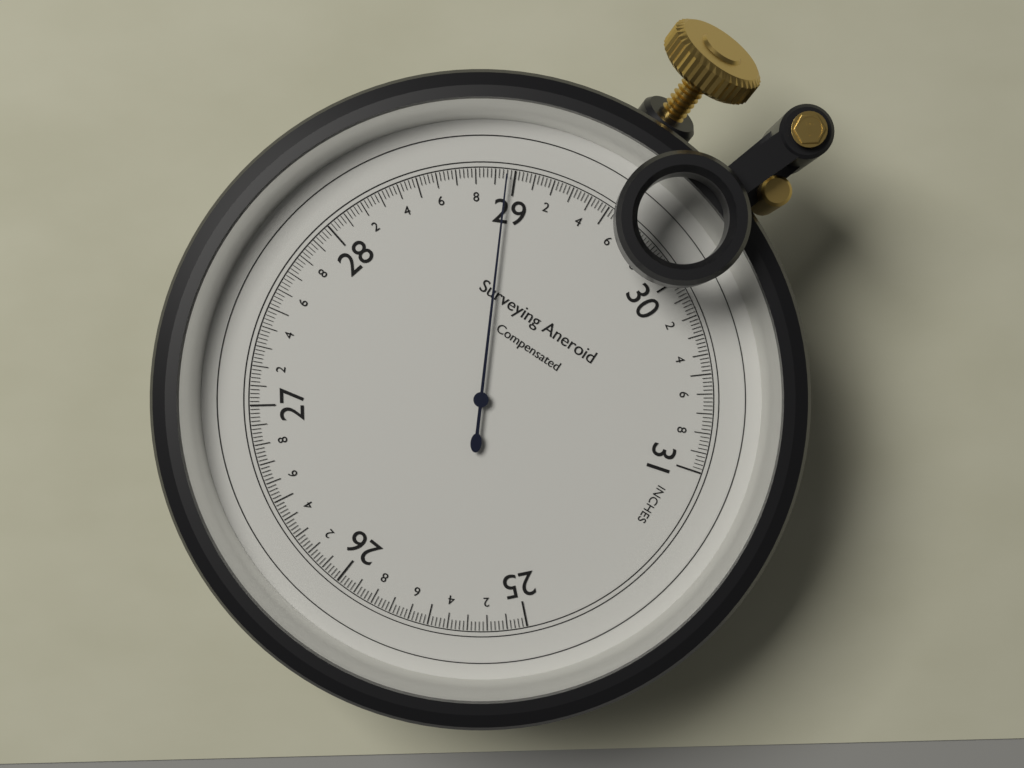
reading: 28.96 inches
